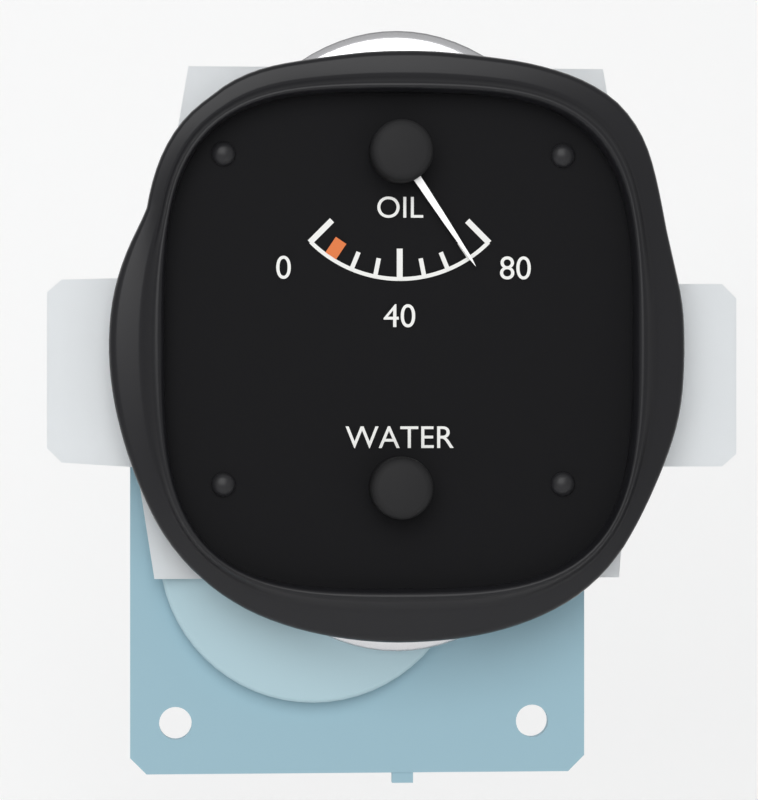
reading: 70 (no unit)
